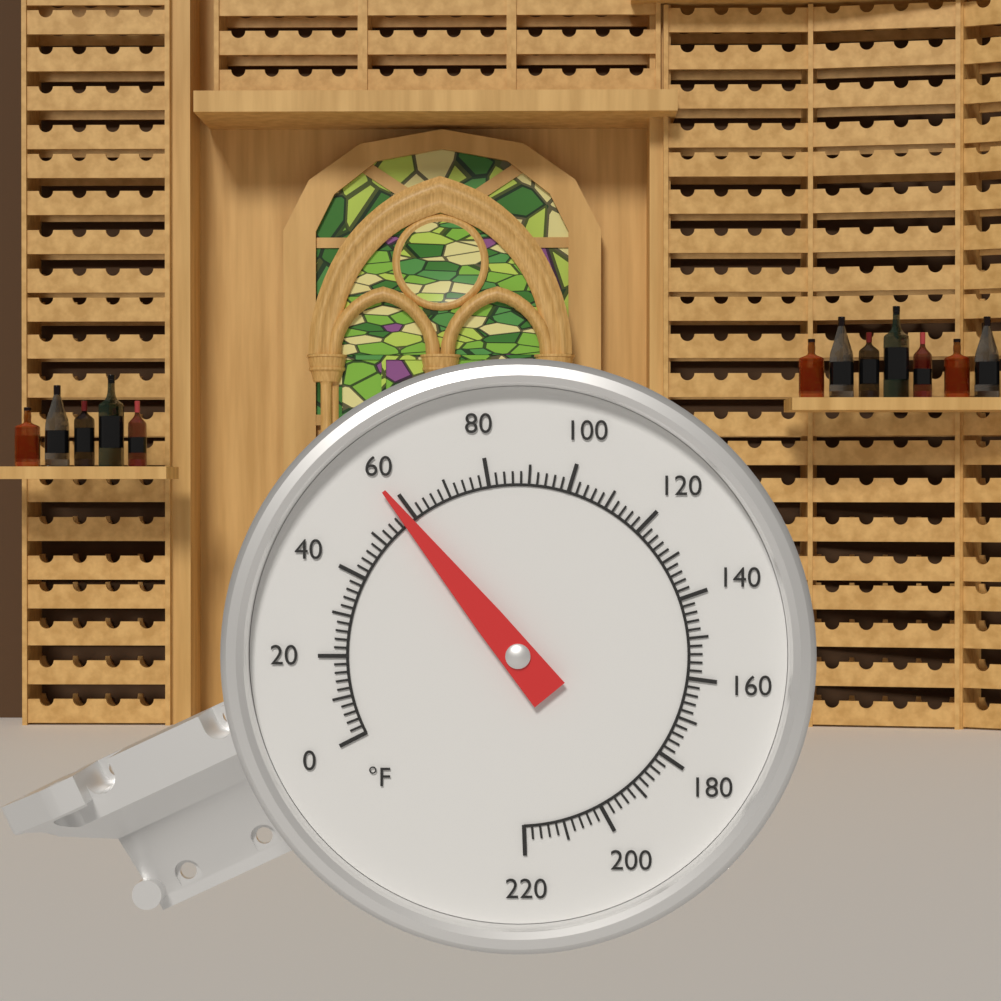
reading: 58 °F
